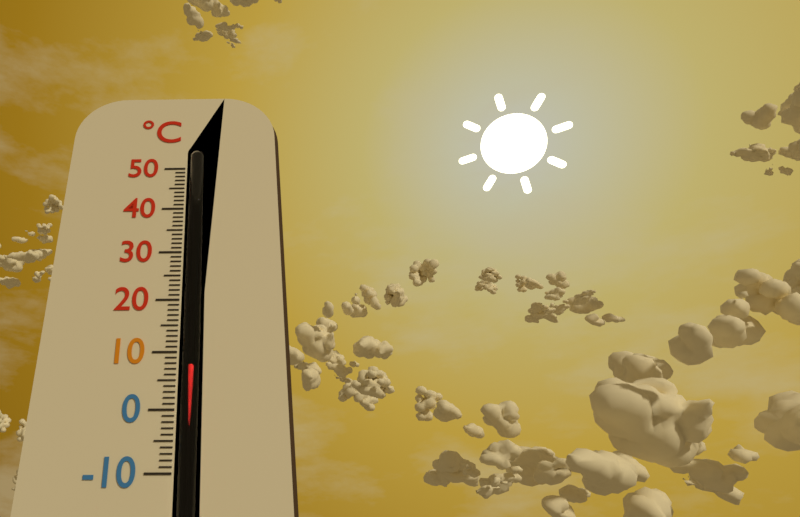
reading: 8 °C
